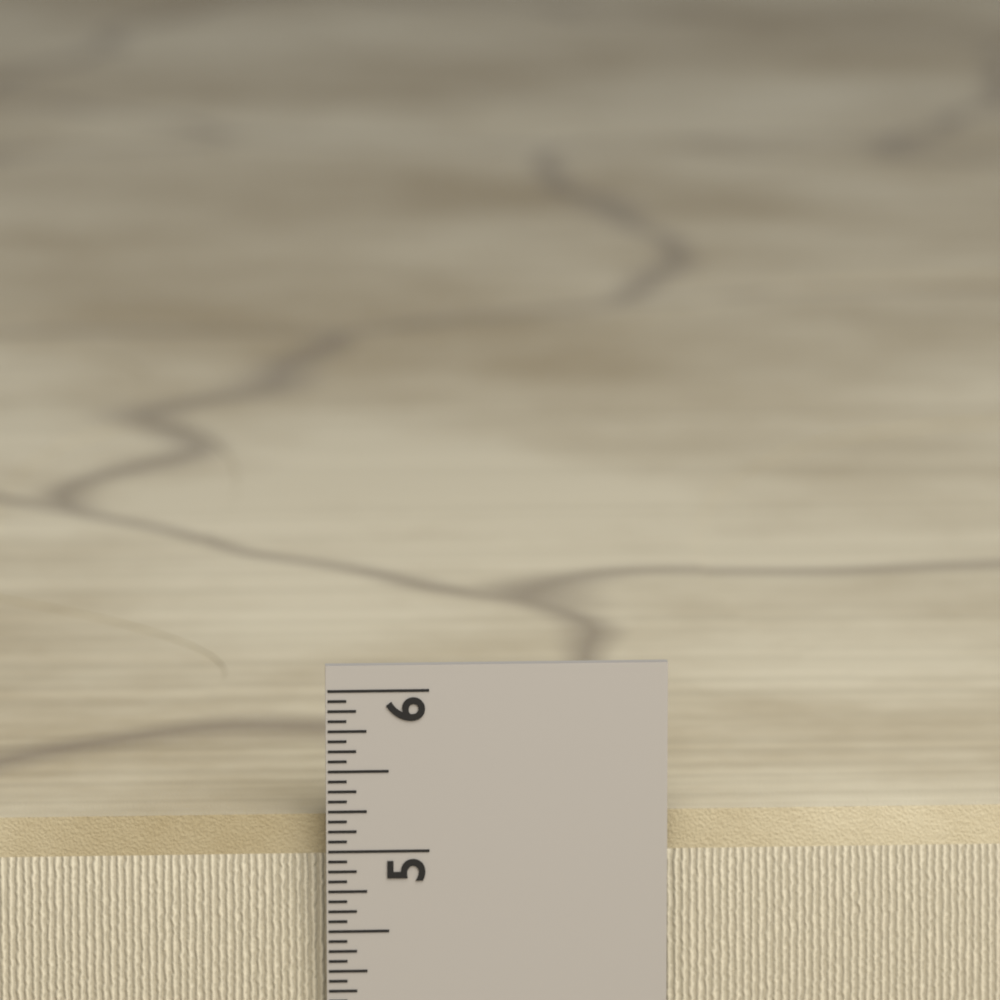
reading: 5.1875 in
